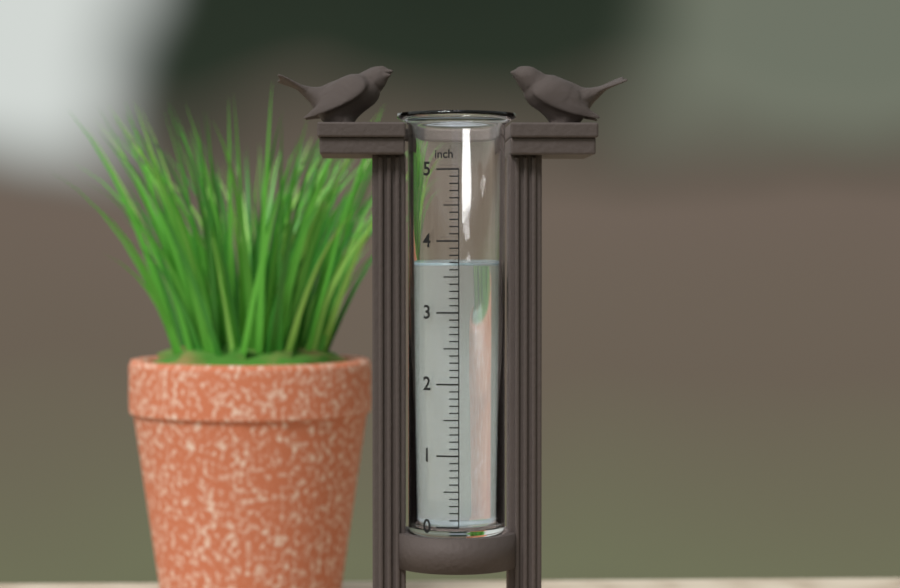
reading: 3.7 inch
